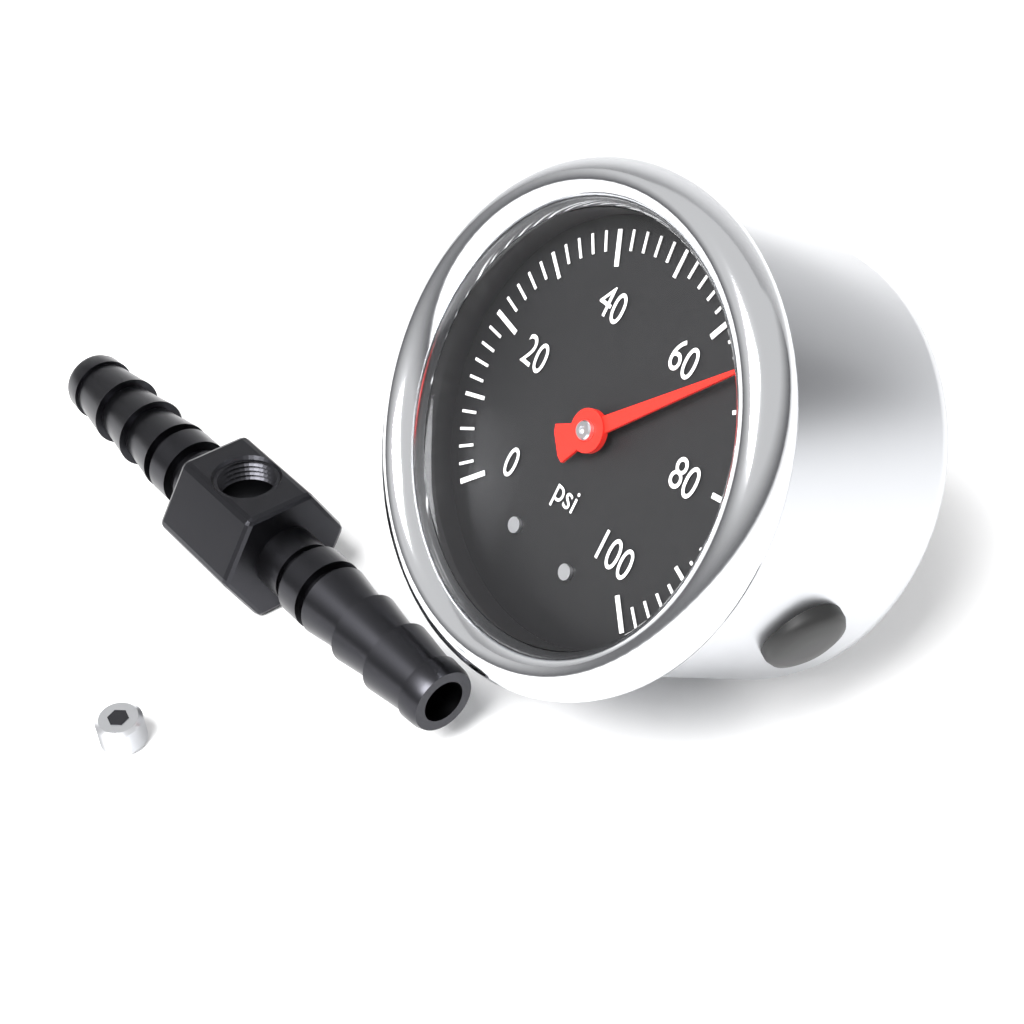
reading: 66 psi
